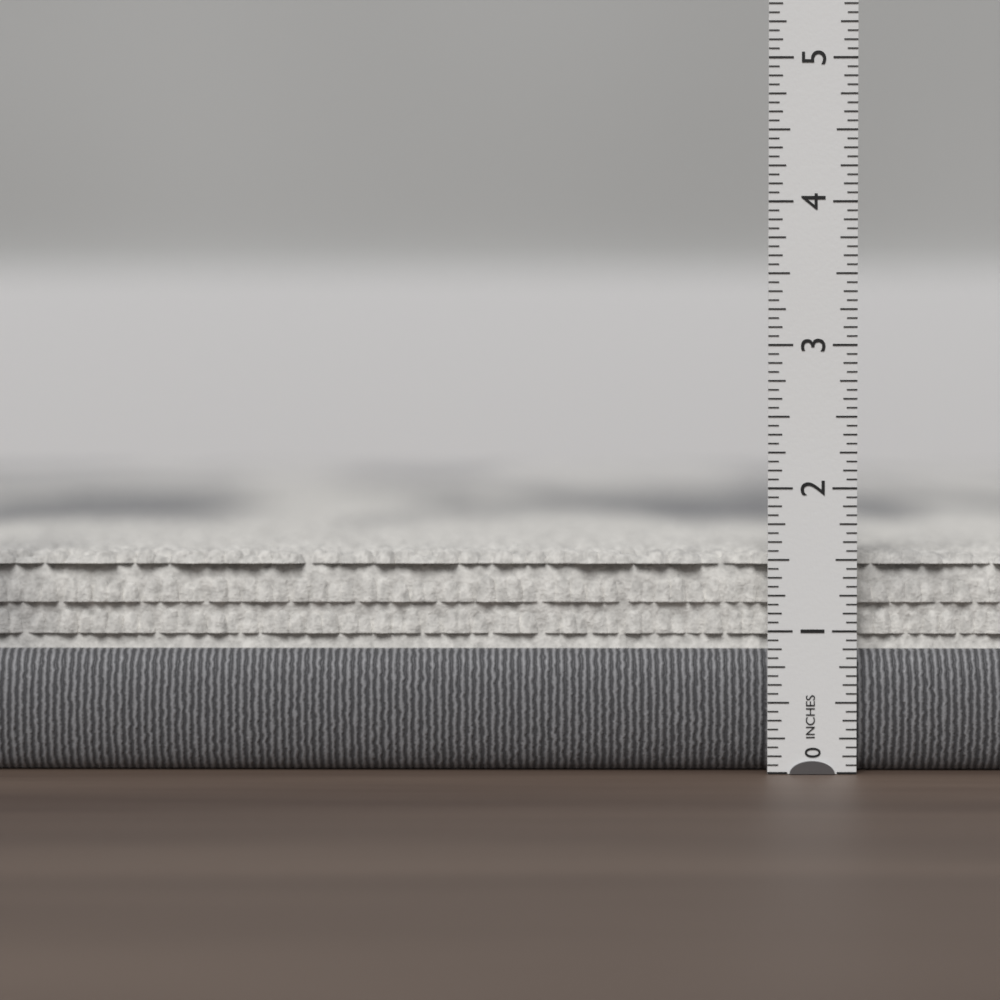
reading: 1.5625 in
